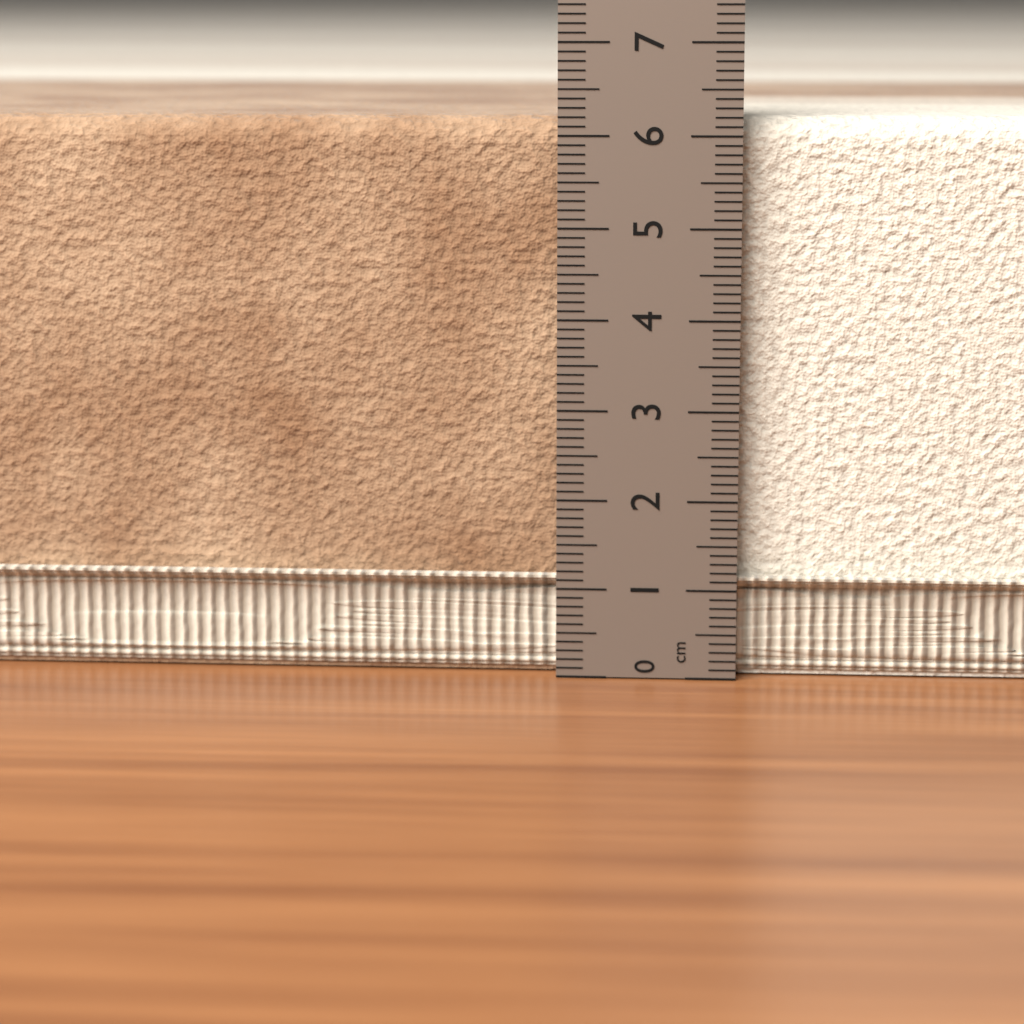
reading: 6.2 cm
